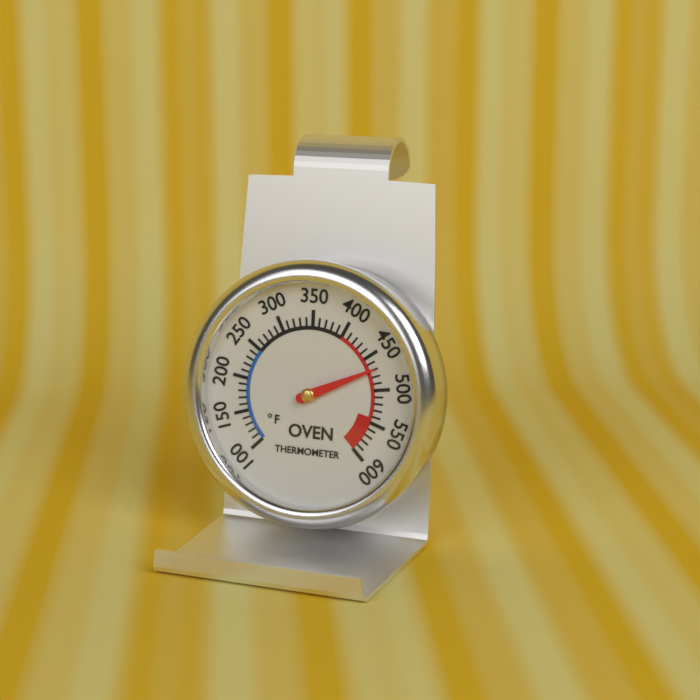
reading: 470 °F
